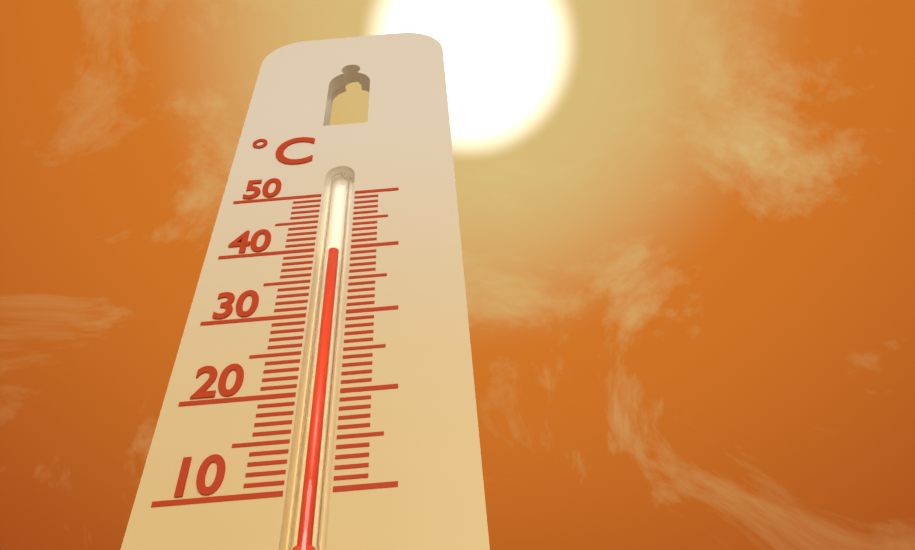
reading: 40 °C
